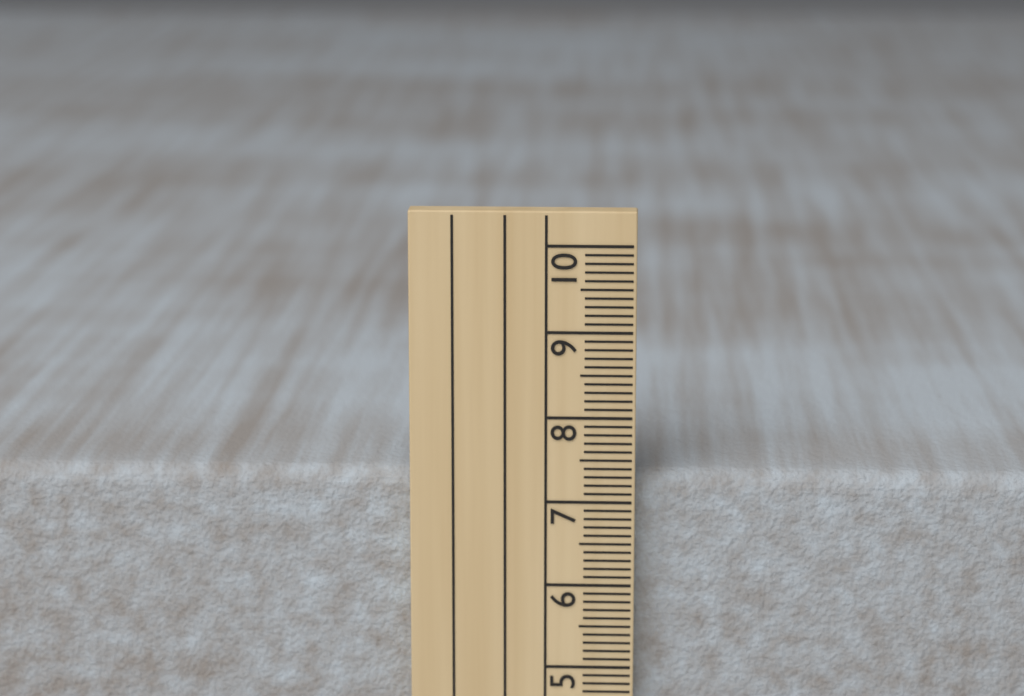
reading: 7.3 cm
